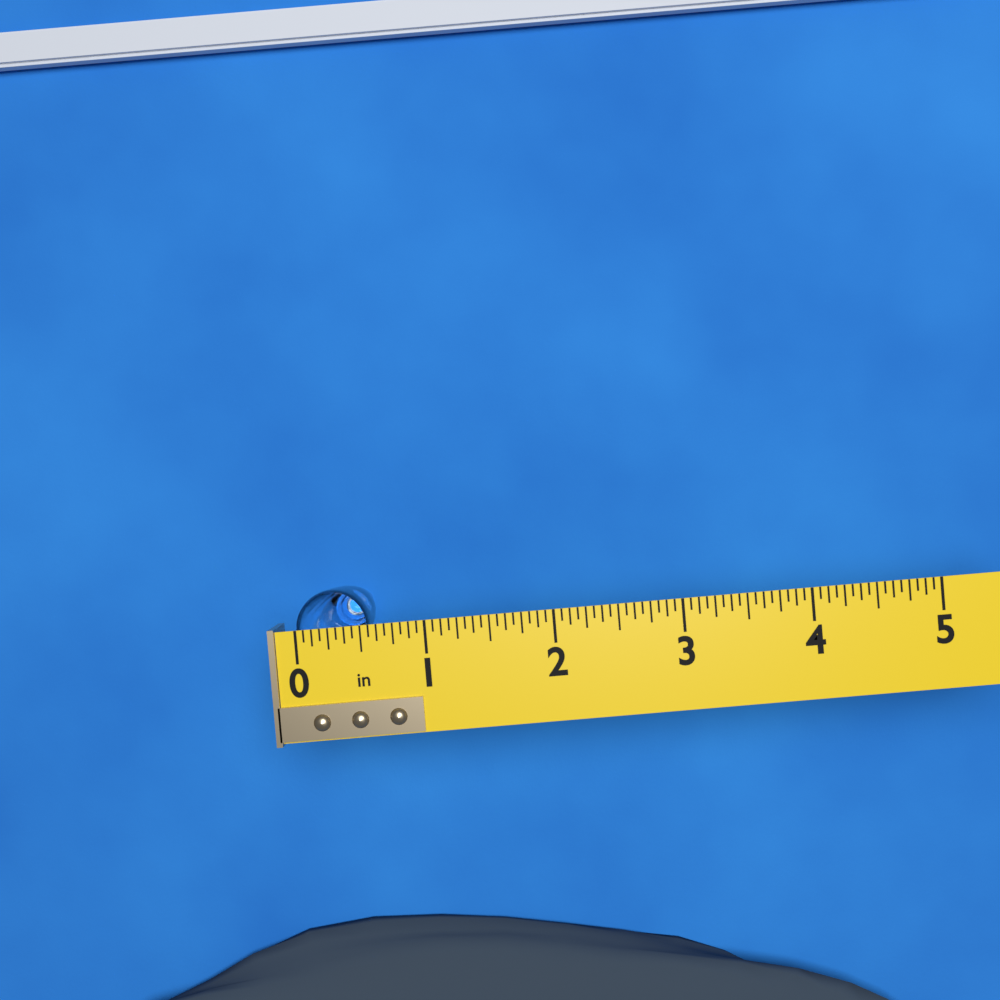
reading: 0.5625 in
